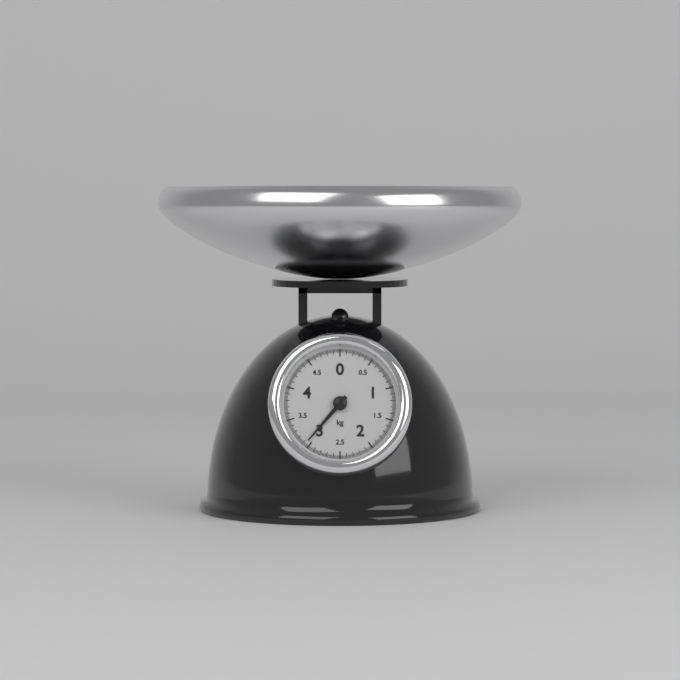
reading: 3.06 kg
